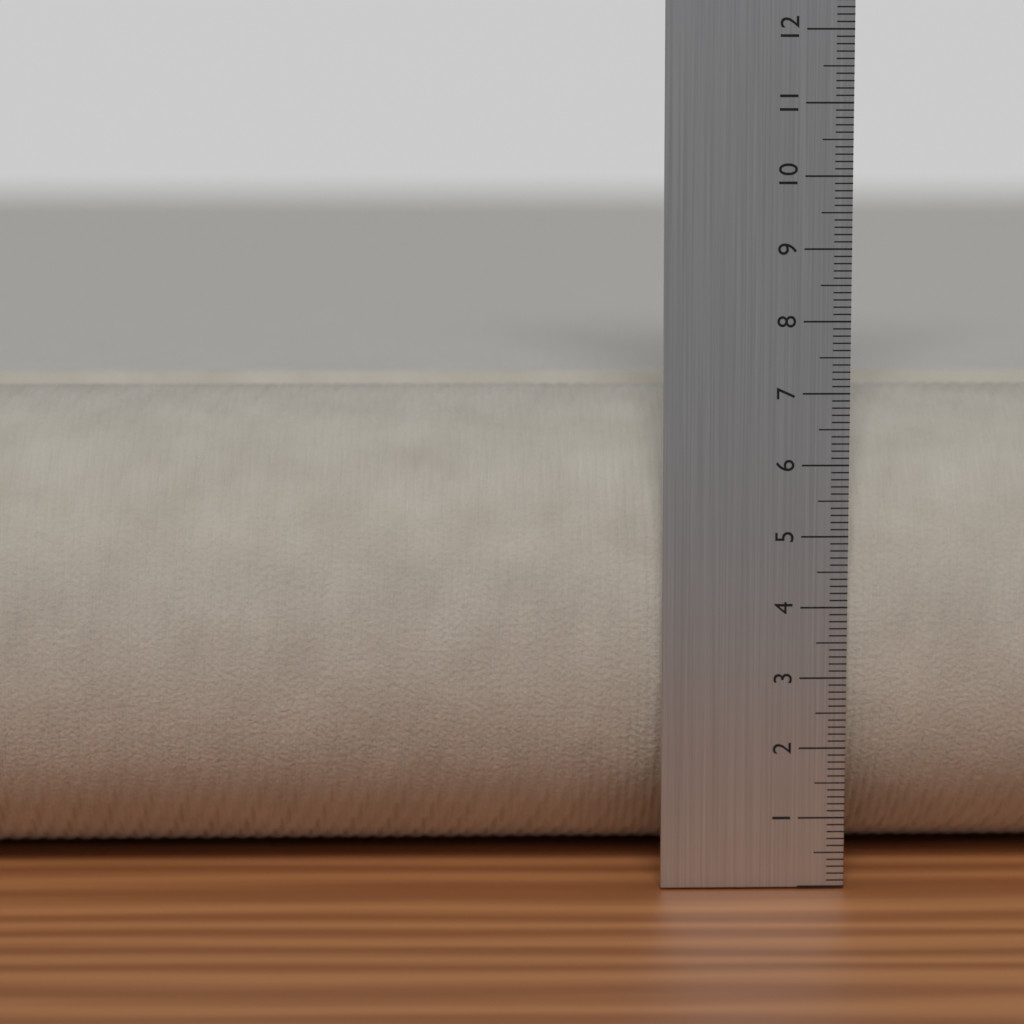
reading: 6.9 cm
